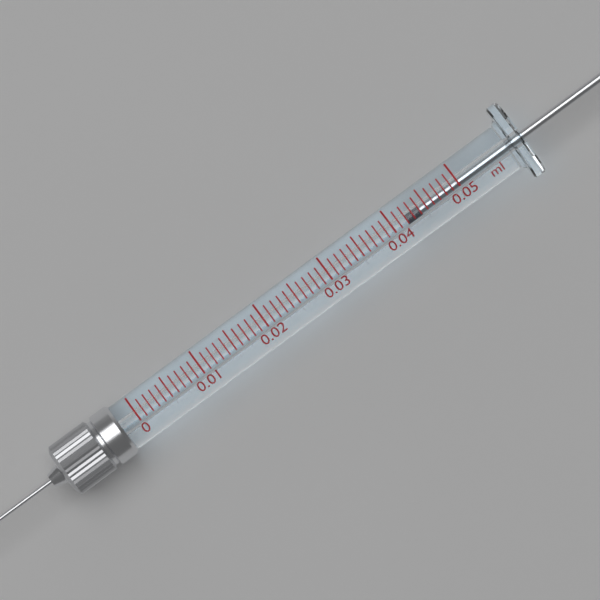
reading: 0.042 ml
